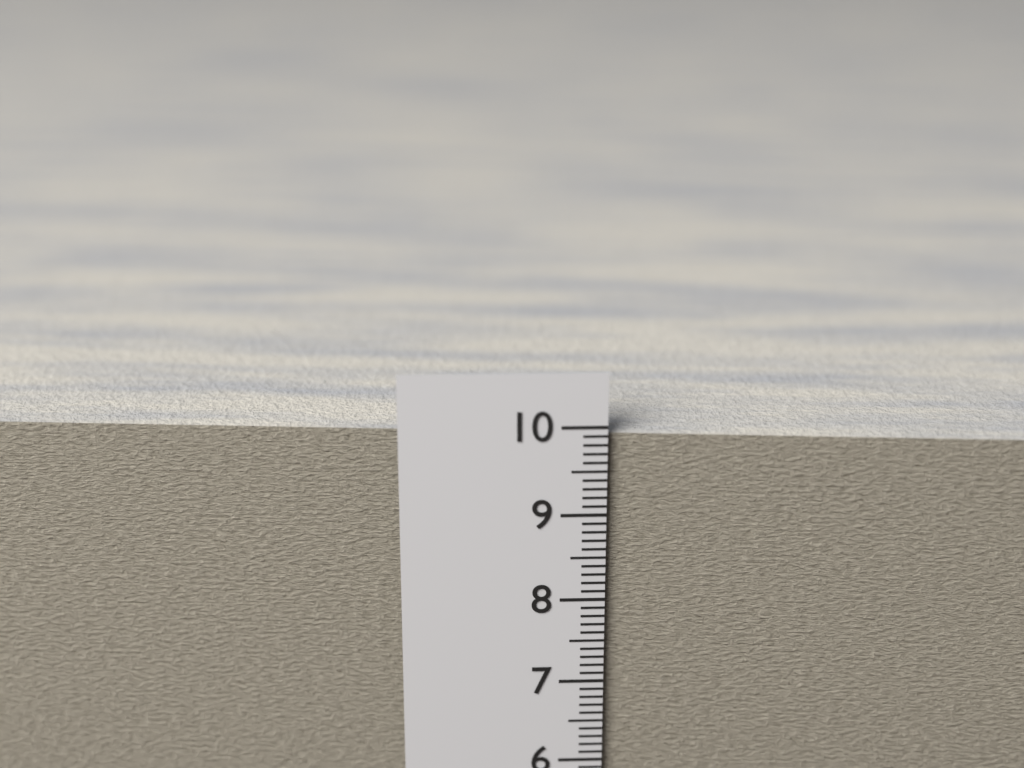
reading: 9.9 cm
